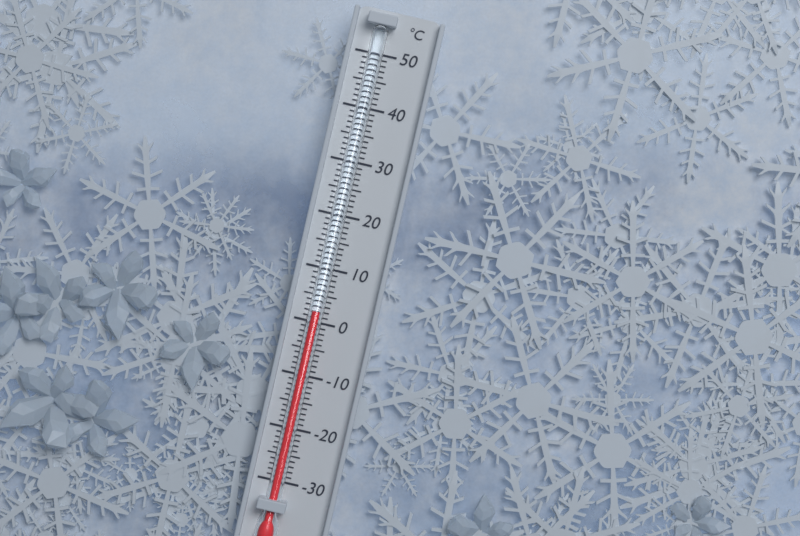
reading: 2 °C
